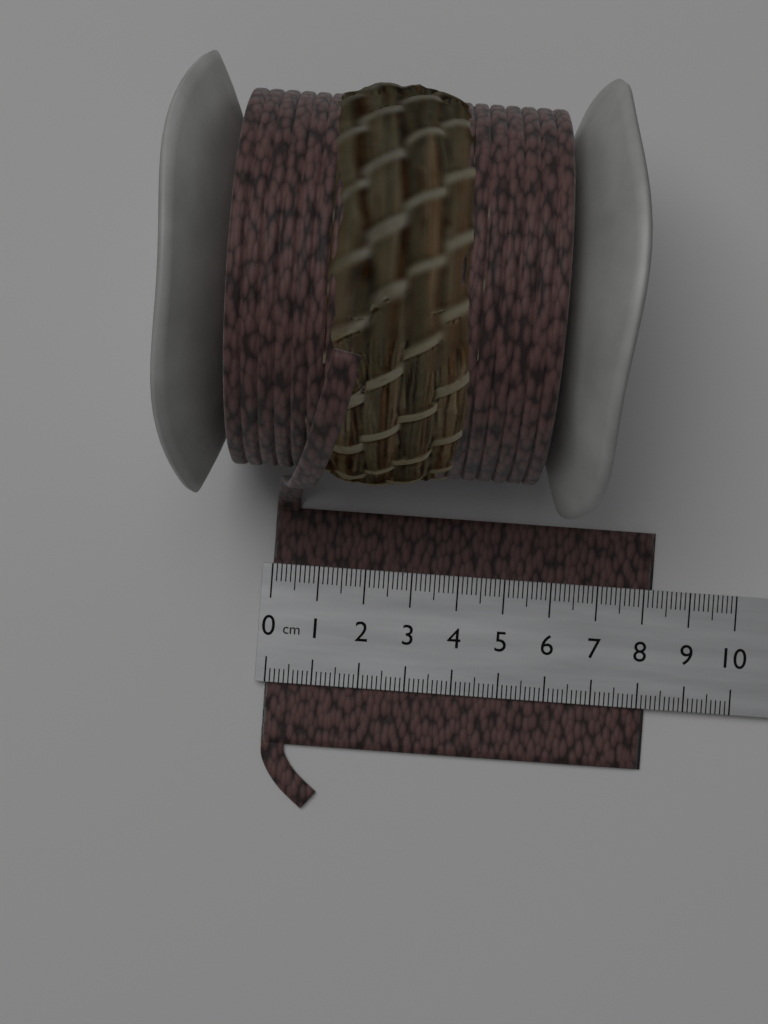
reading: 8.2 cm
